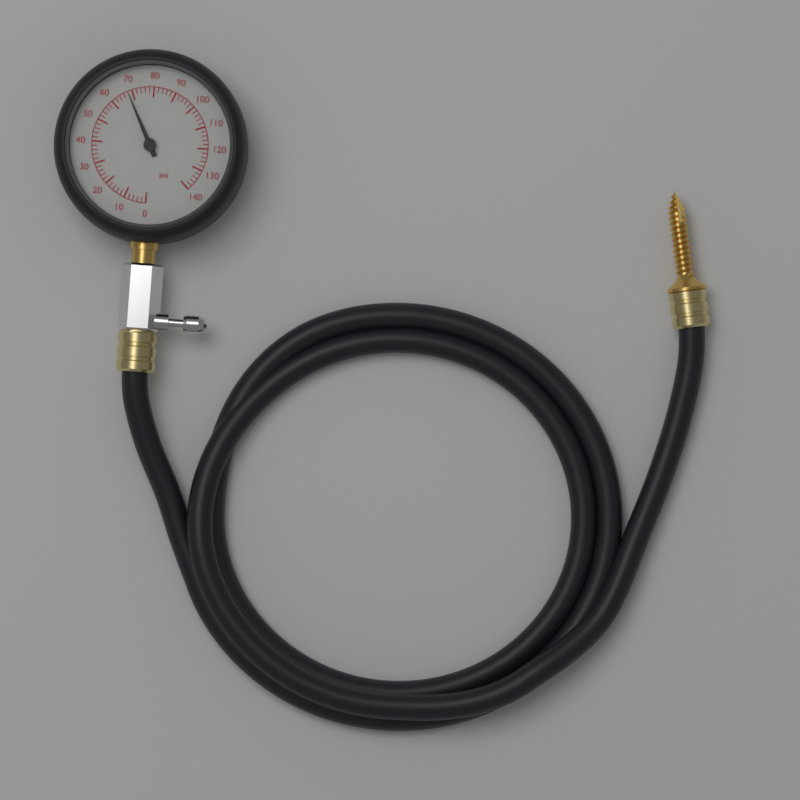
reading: 68 psi
